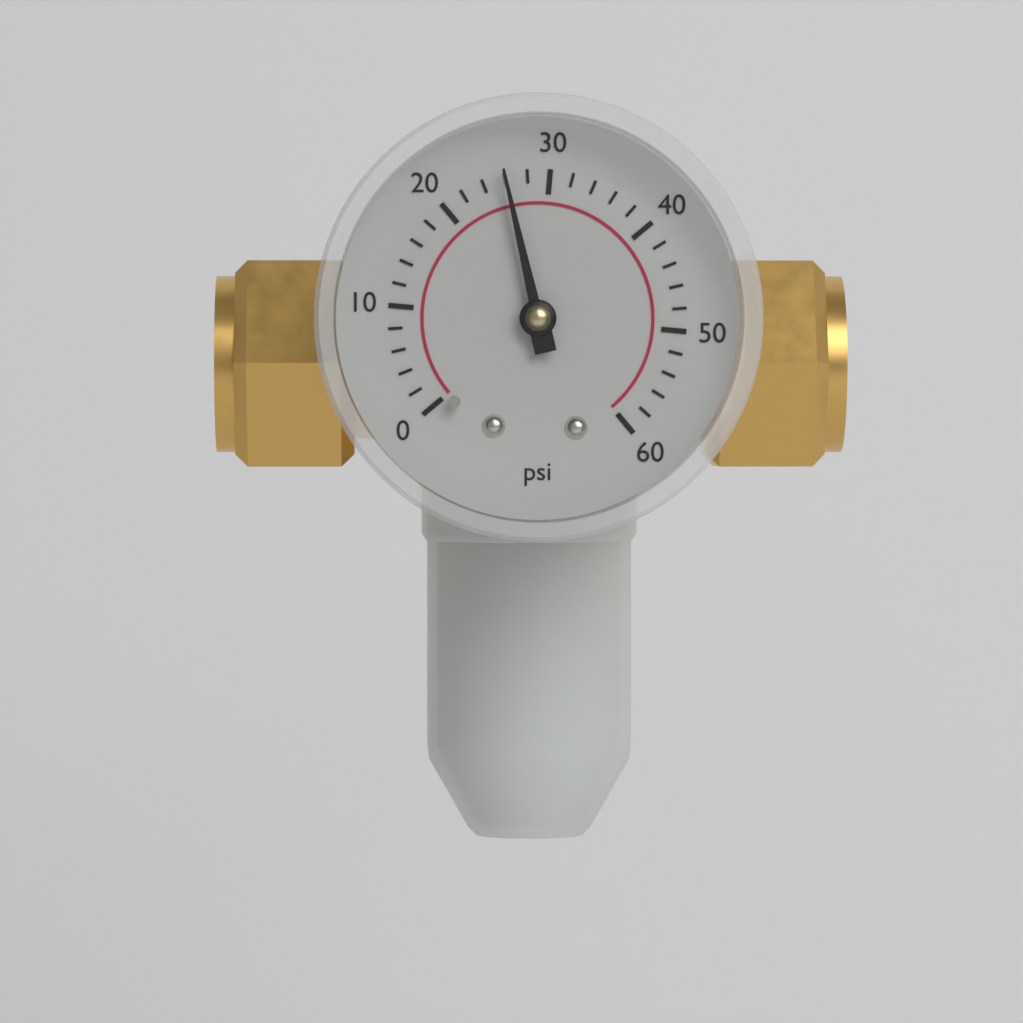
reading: 26 psi
